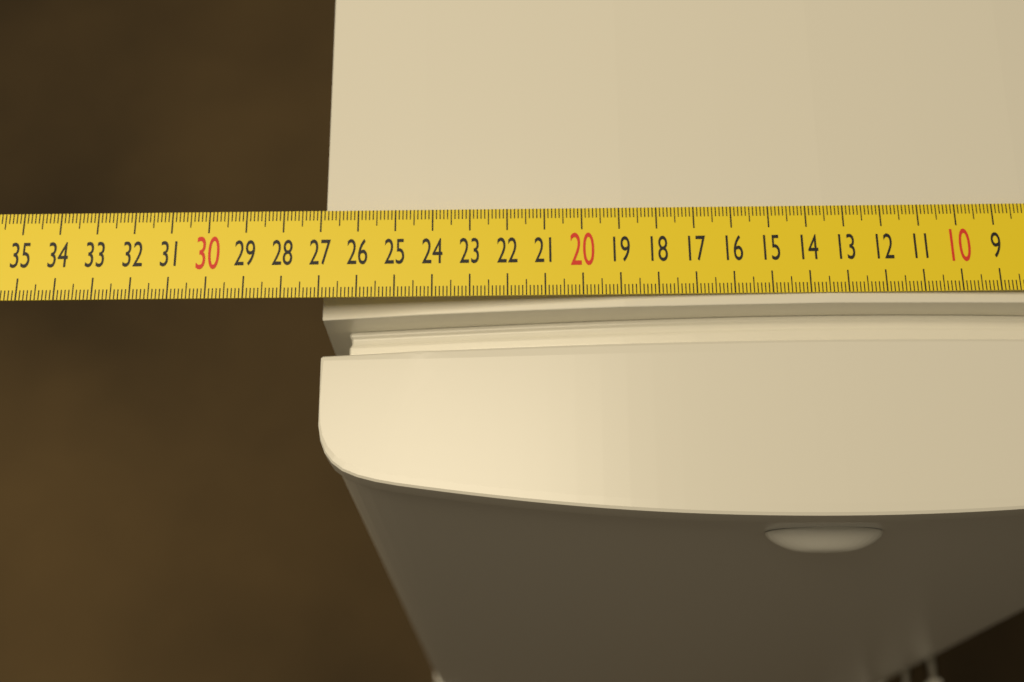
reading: 27.0 cm
